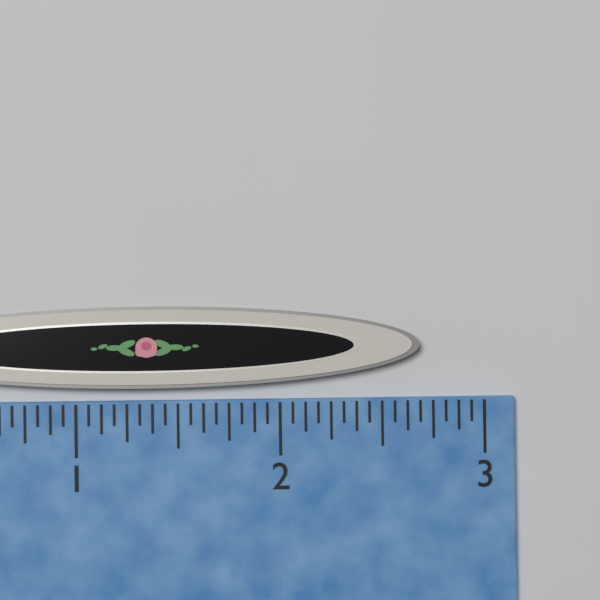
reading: 2.6875 inch
